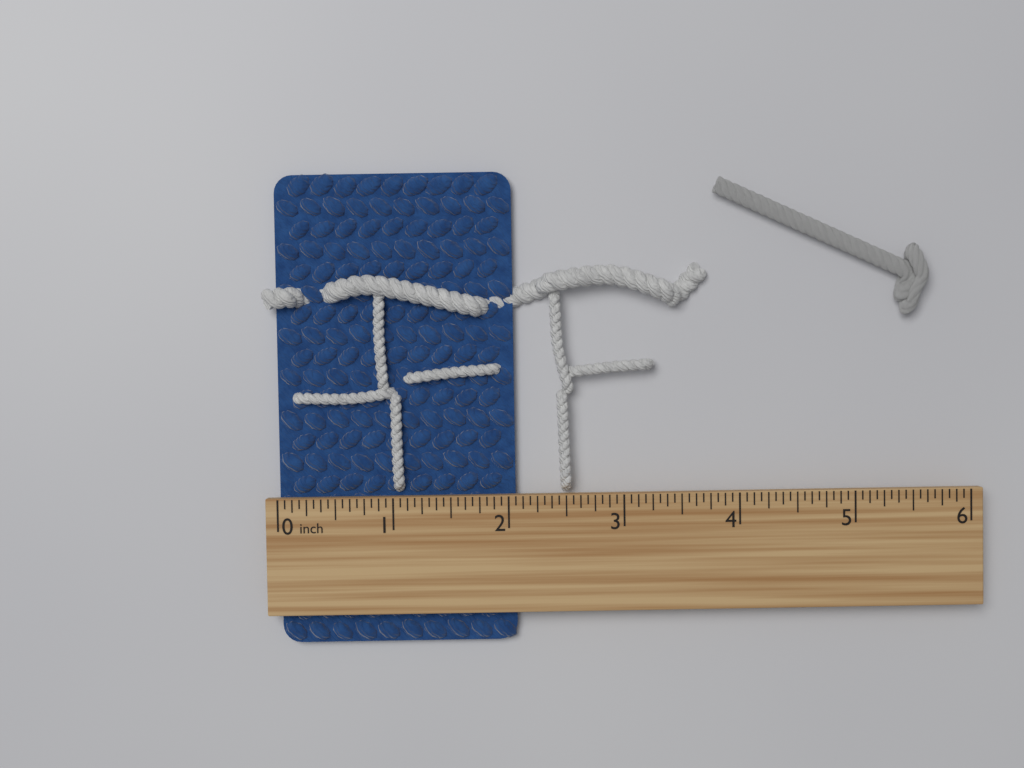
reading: 2.0625 inch
